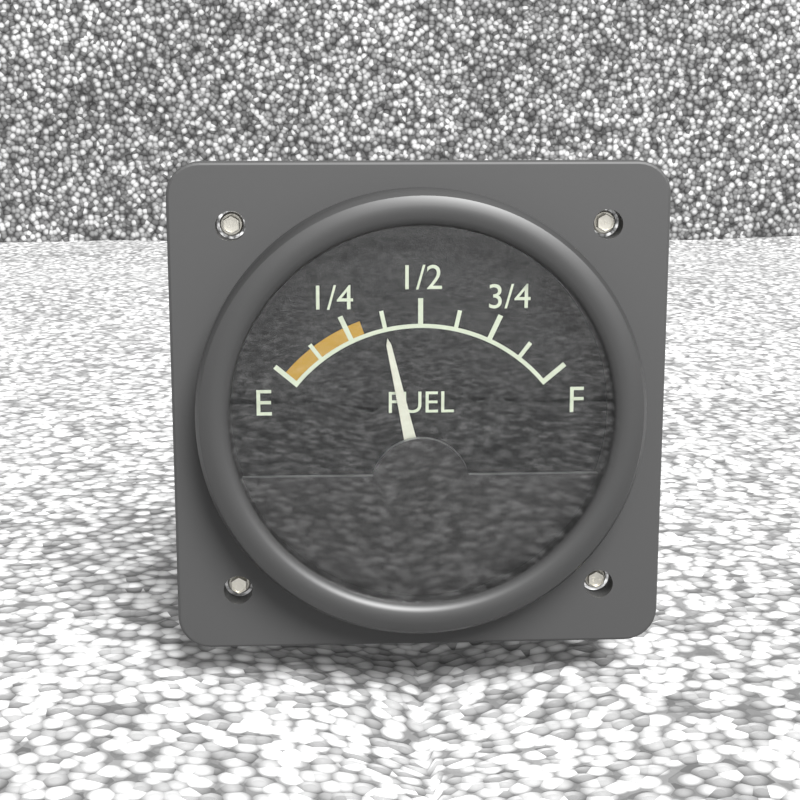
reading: 0.375 (no unit)
